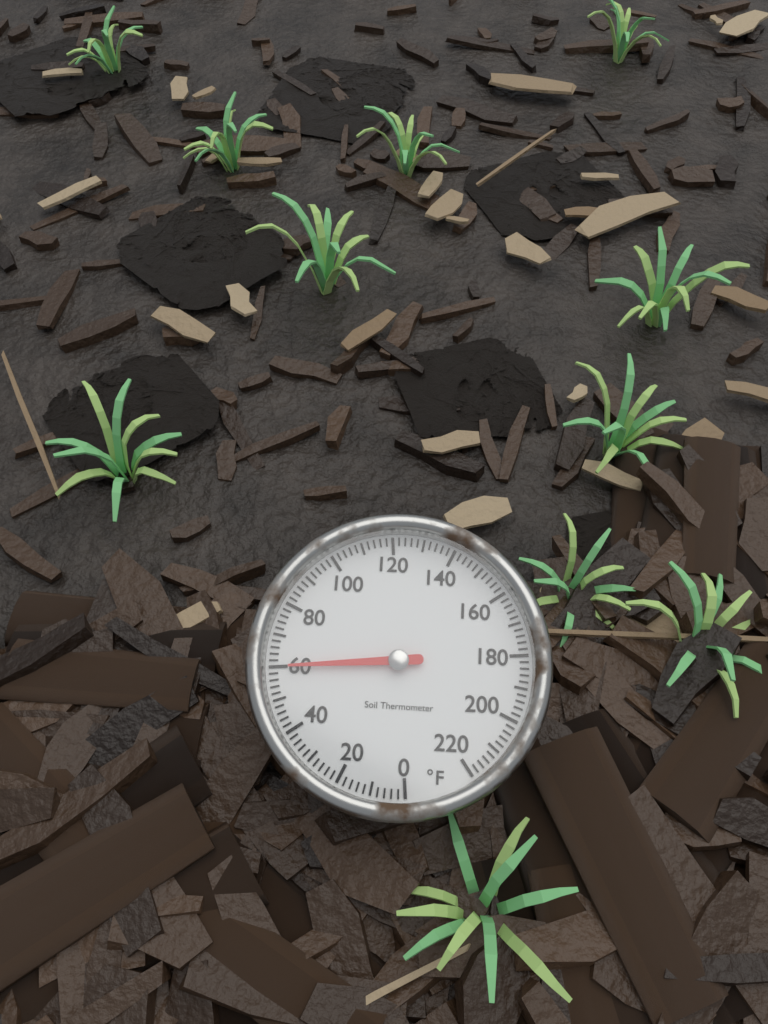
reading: 60 °F
